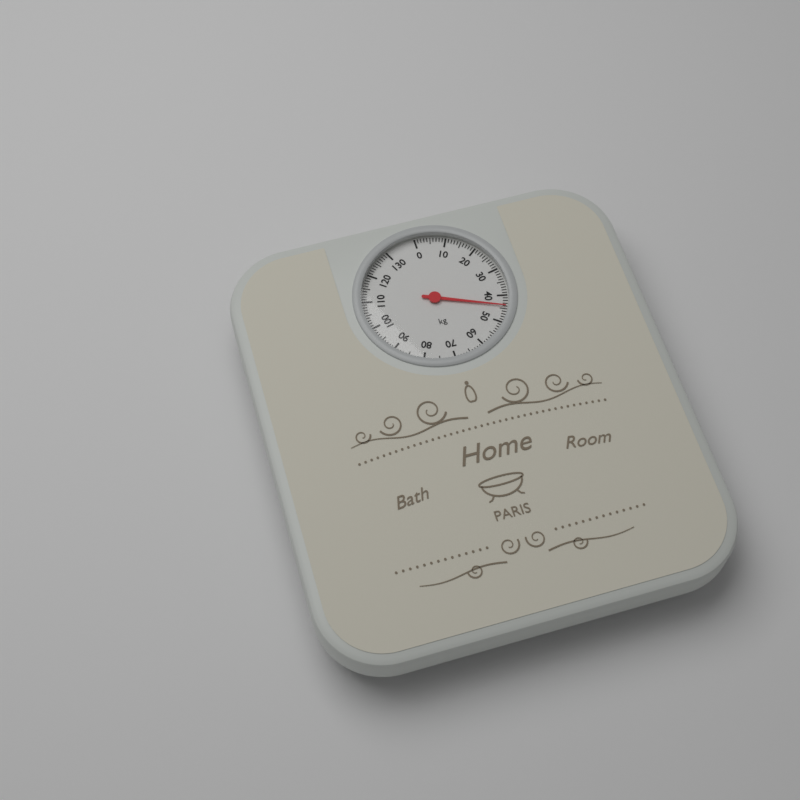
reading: 44 kg
